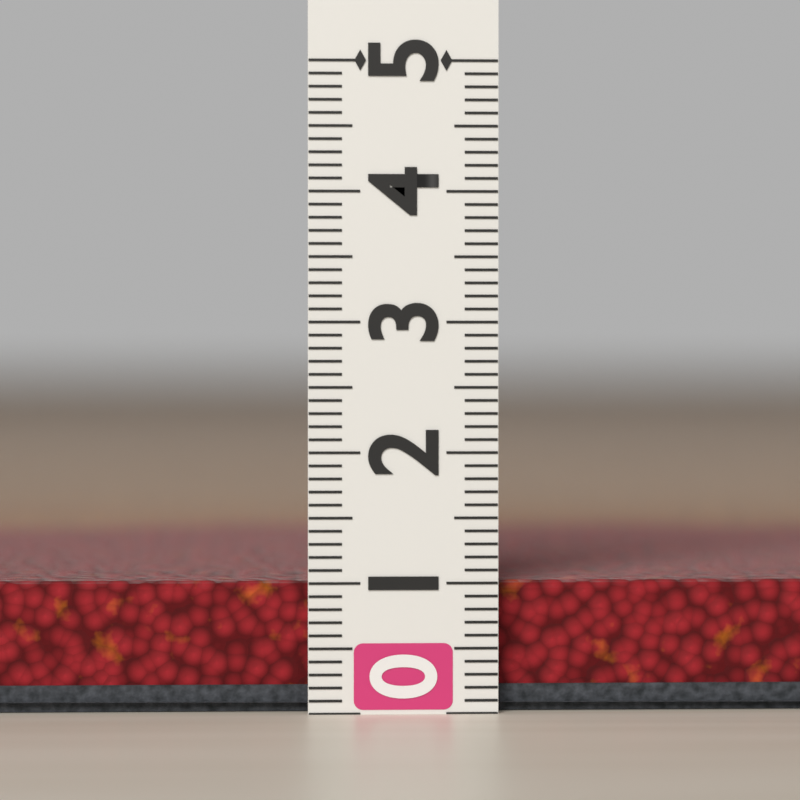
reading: 1.0 (no unit)
